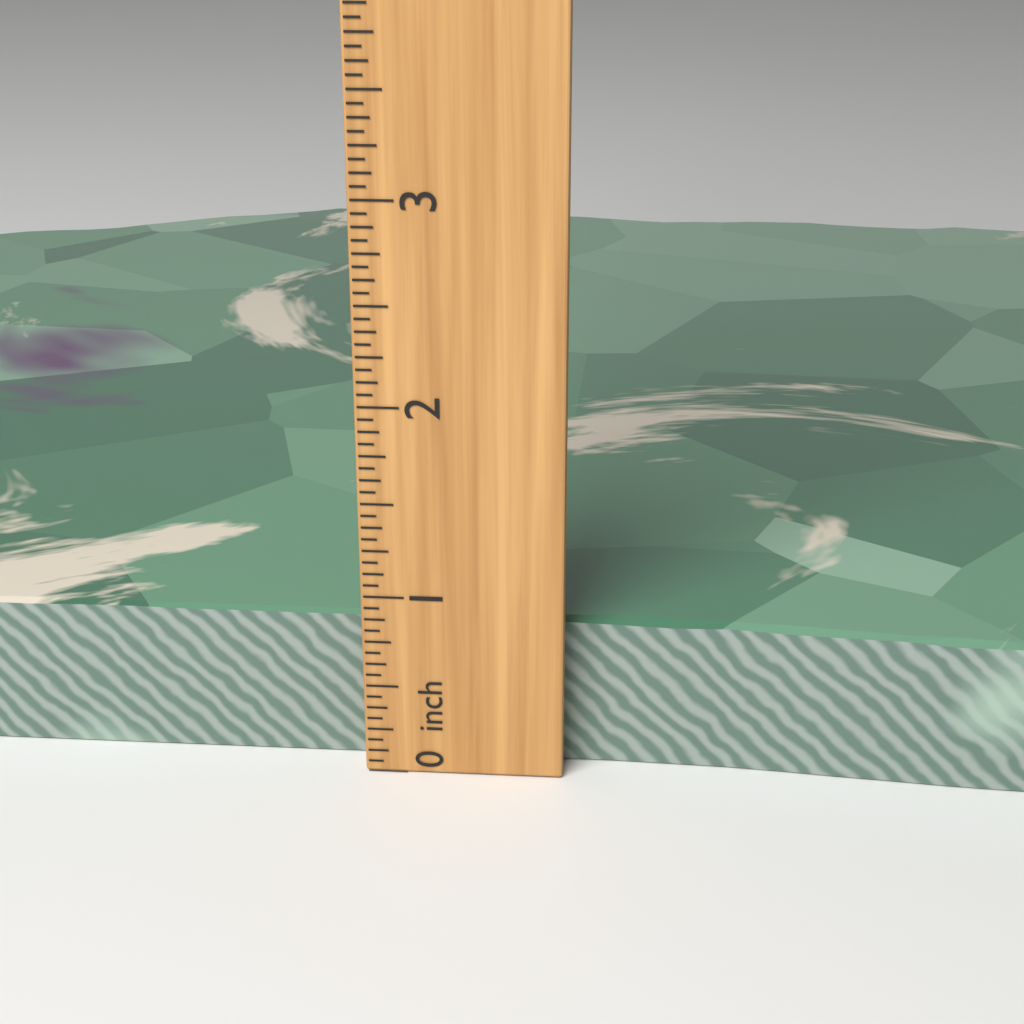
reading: 0.8125 inch
